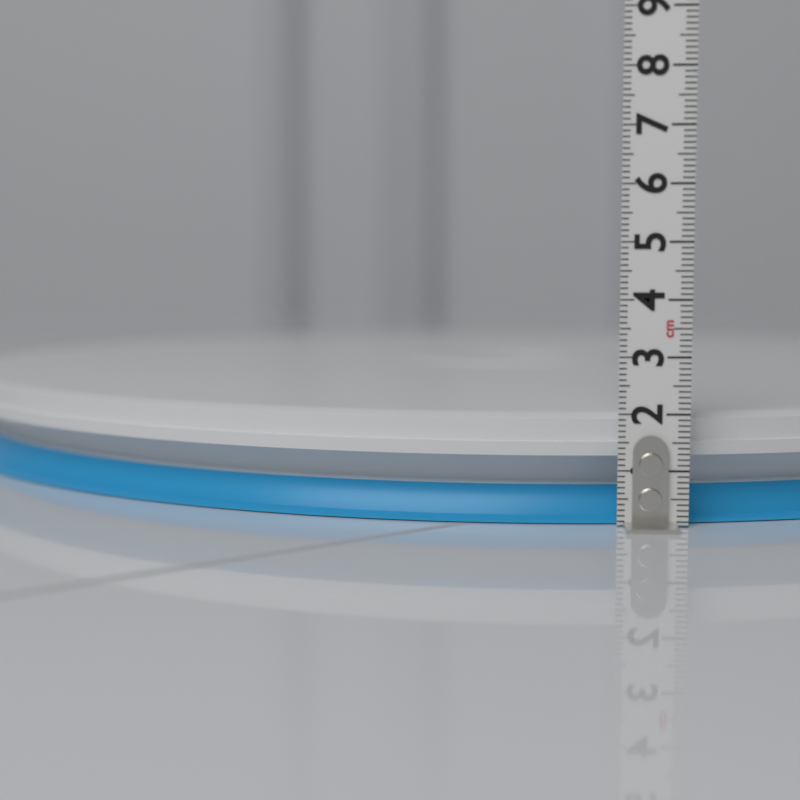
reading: 2.0 cm
